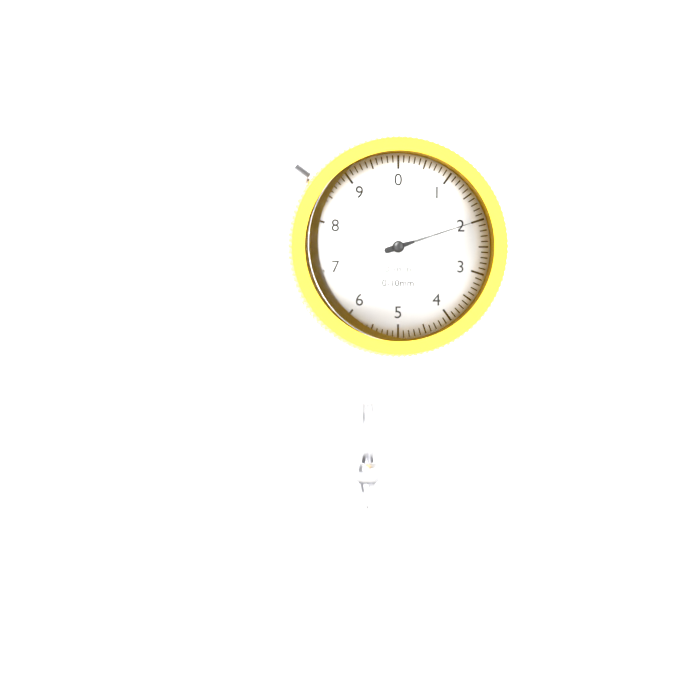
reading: 2.0 mm
